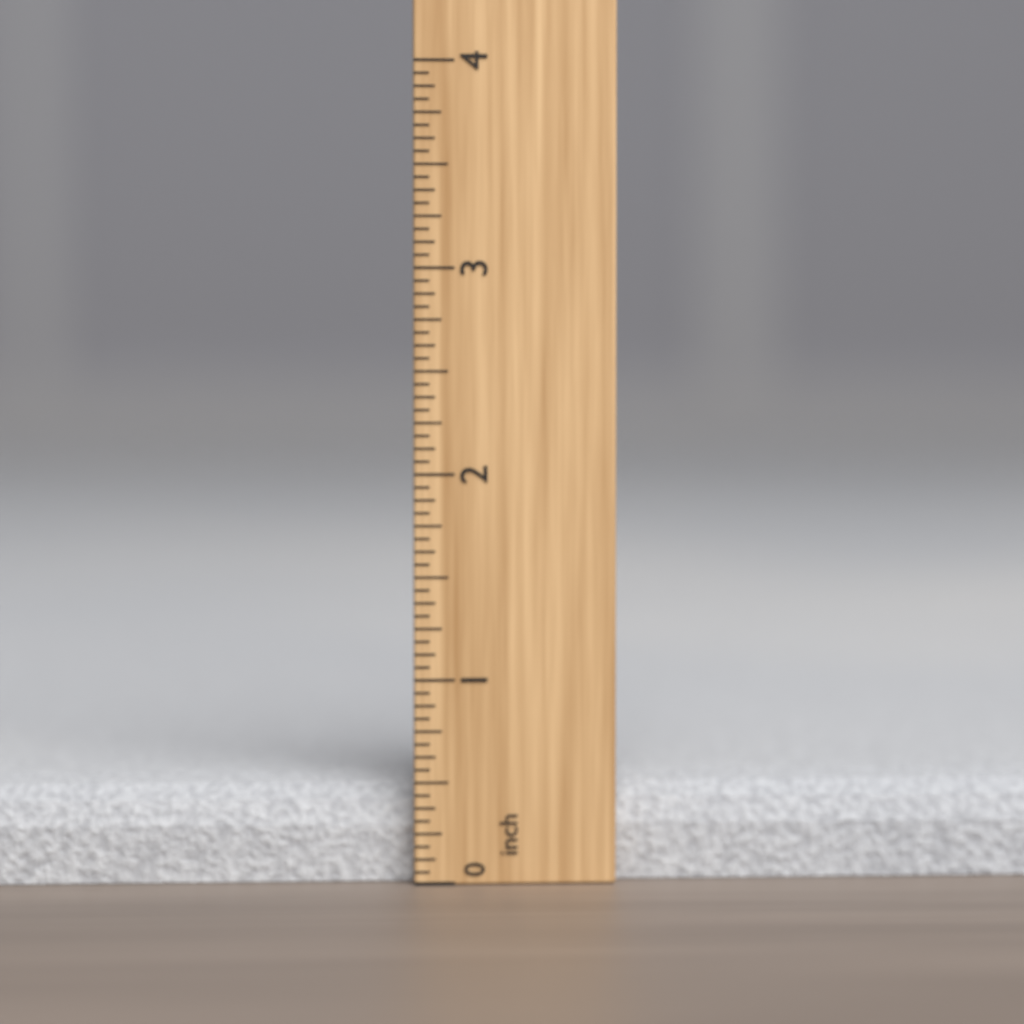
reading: 0.5000 inch
